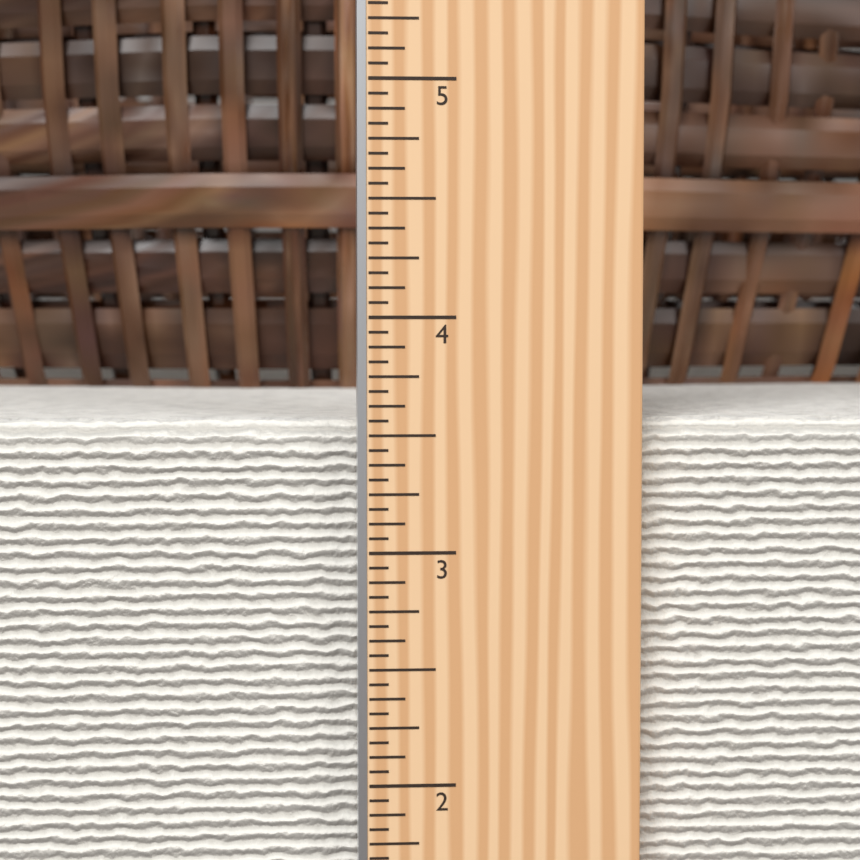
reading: 3.5625 in
